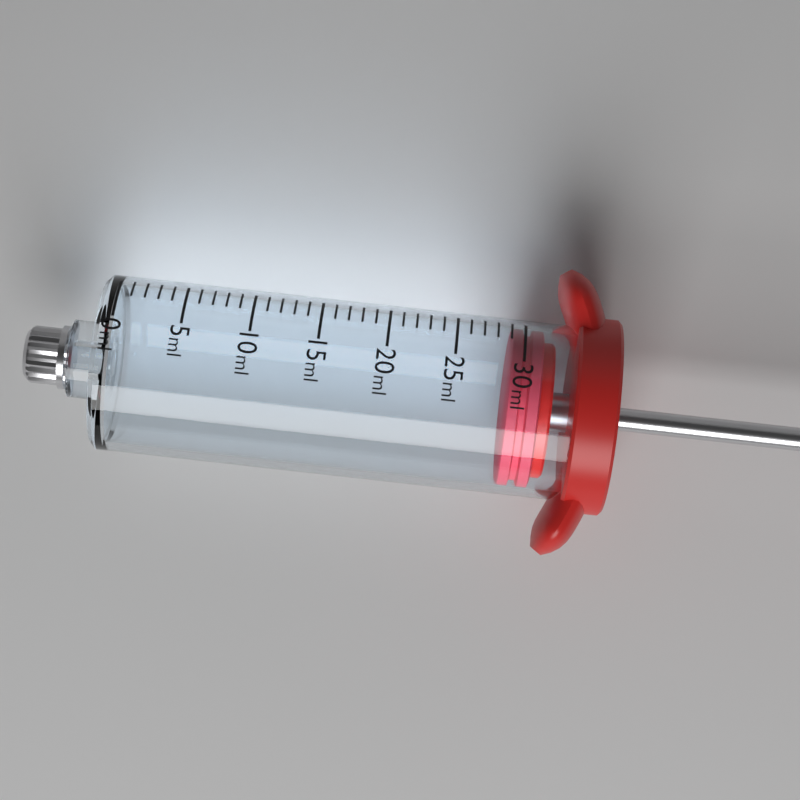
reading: 29 ml
